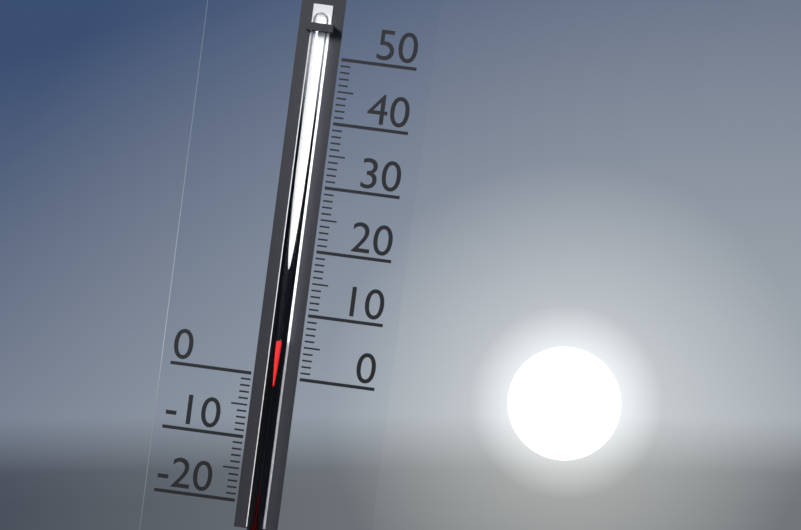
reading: 6 (no unit)
